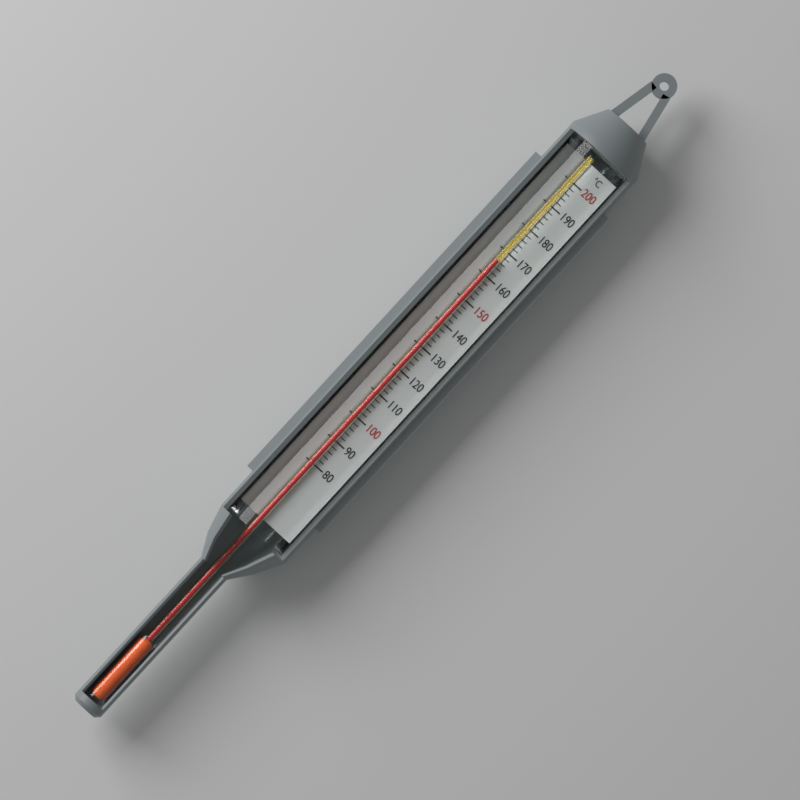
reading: 166 °C
